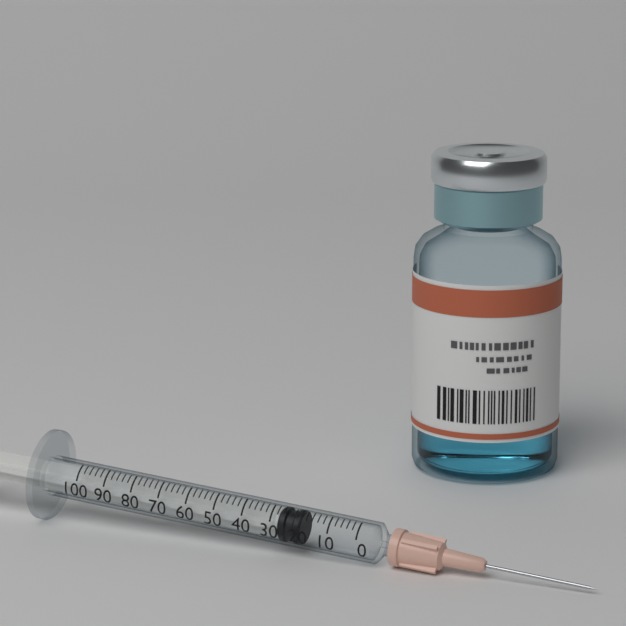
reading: 20 (no unit)
